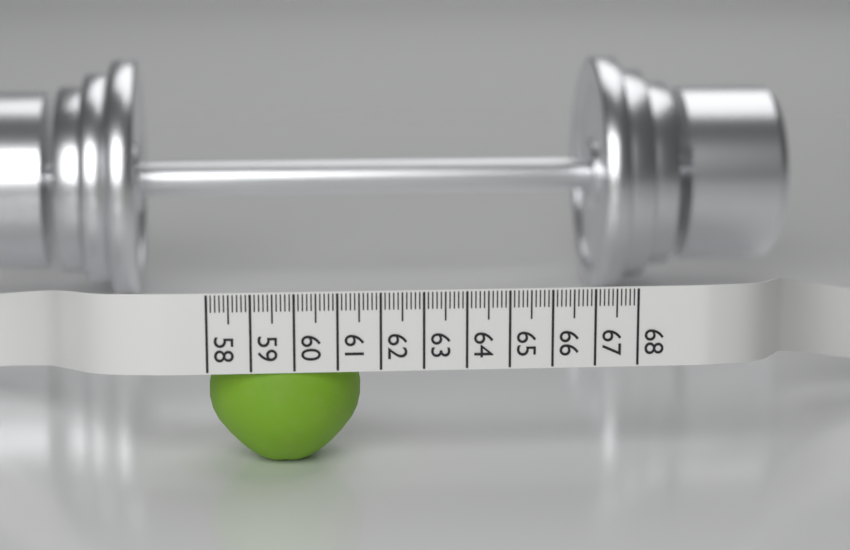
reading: 61.6 (no unit)
